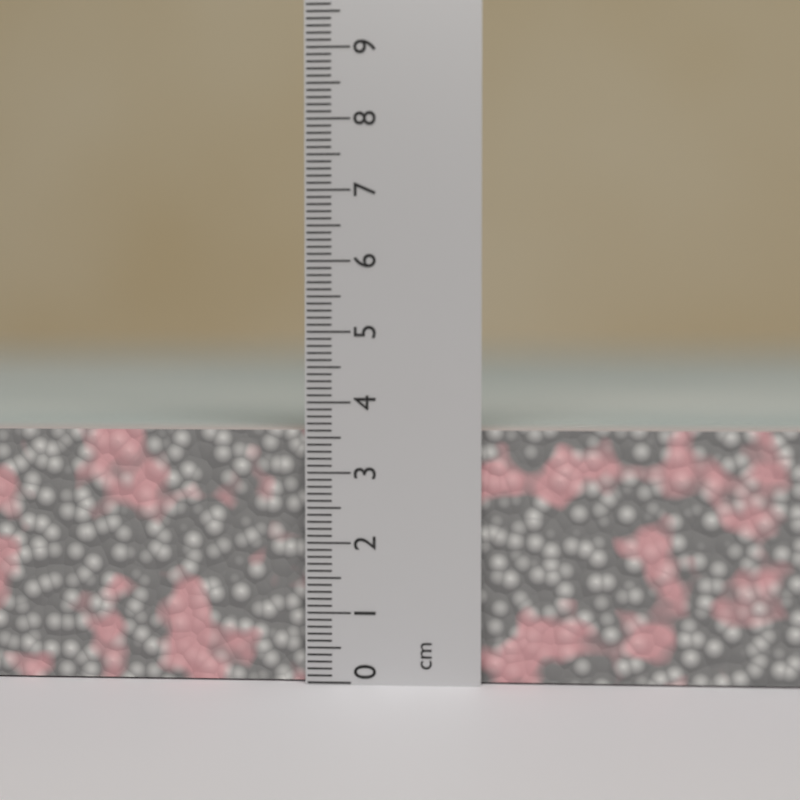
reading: 3.6 cm
